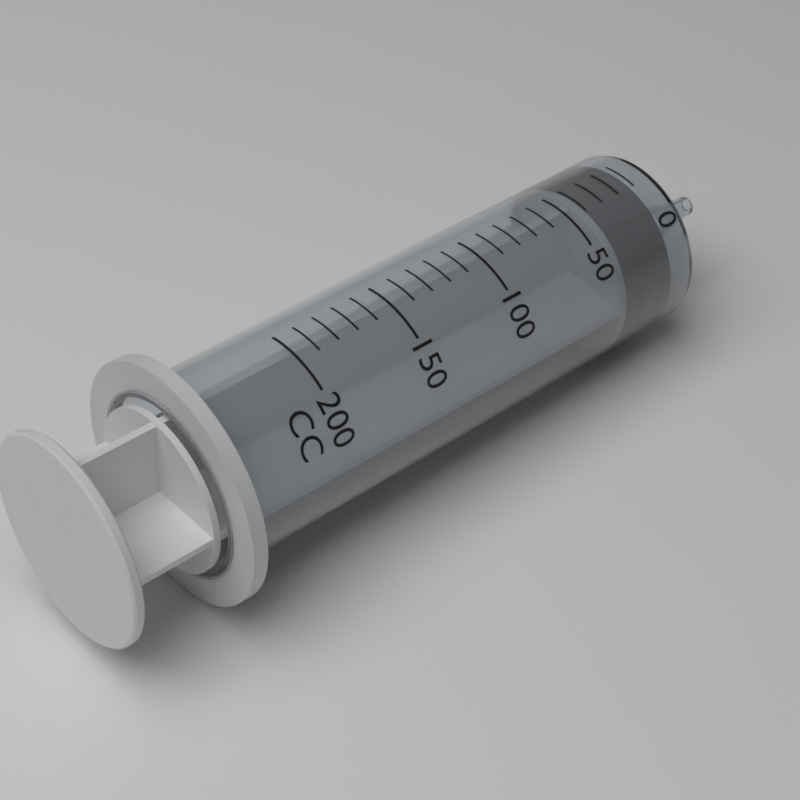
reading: 10 cc
